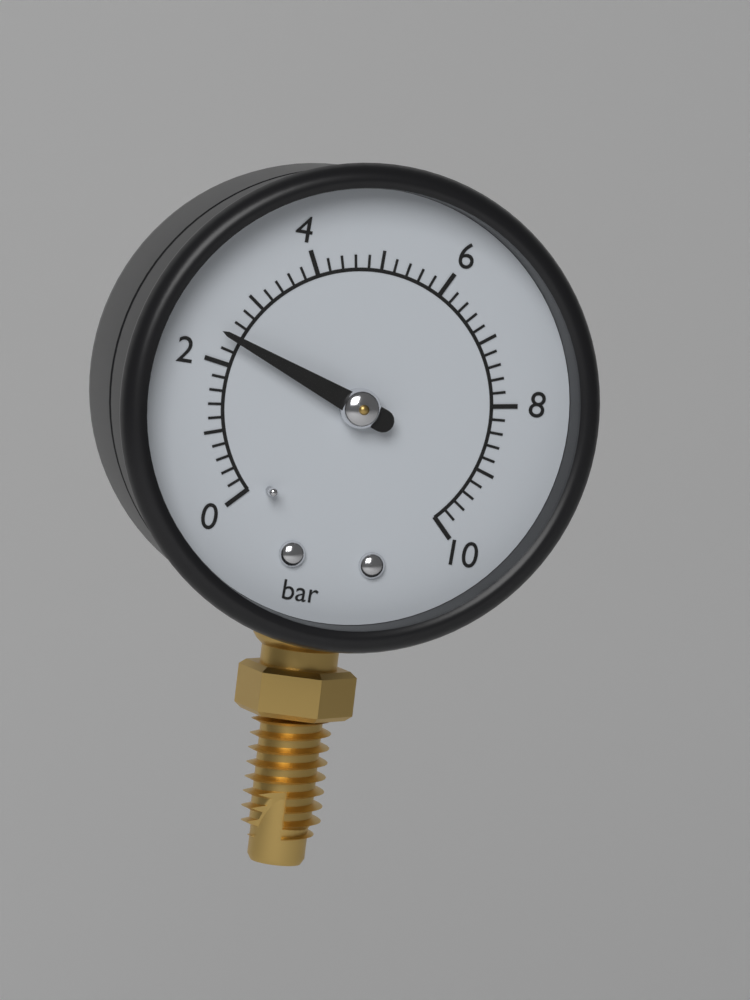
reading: 2.4 bar
